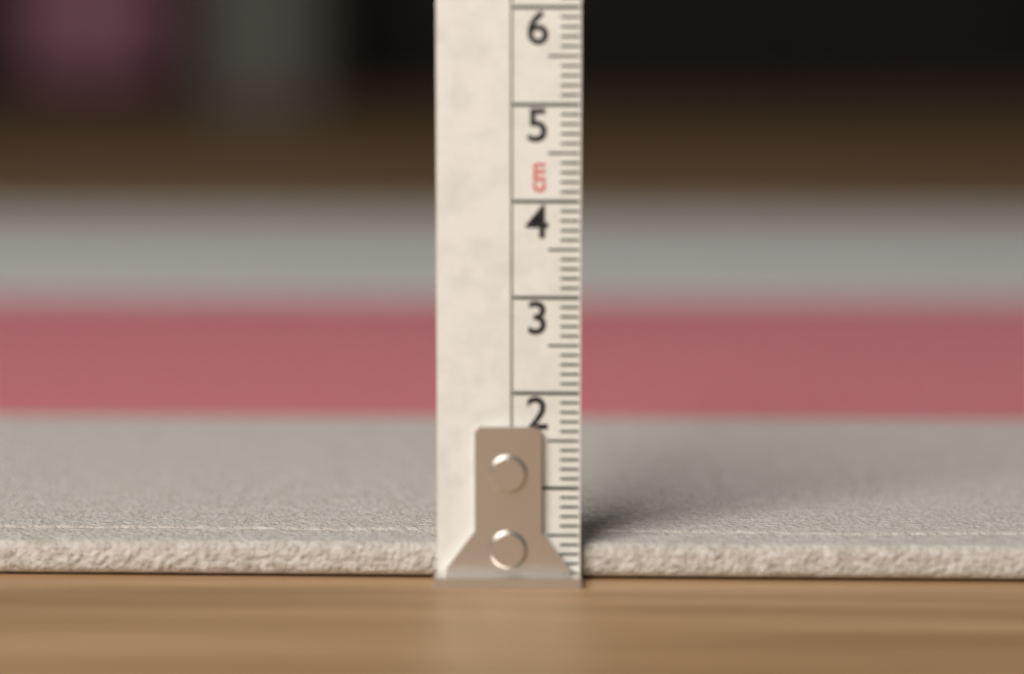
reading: 0.4 cm
